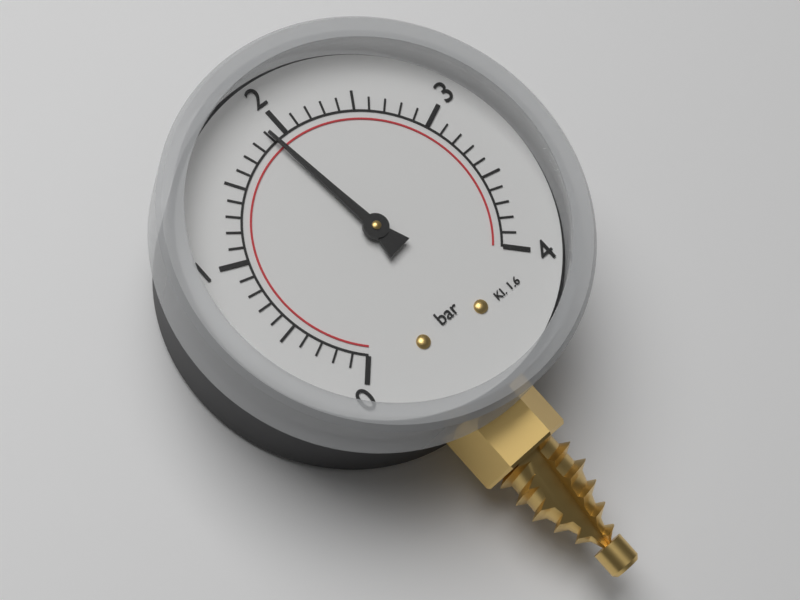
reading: 1.9 bar
